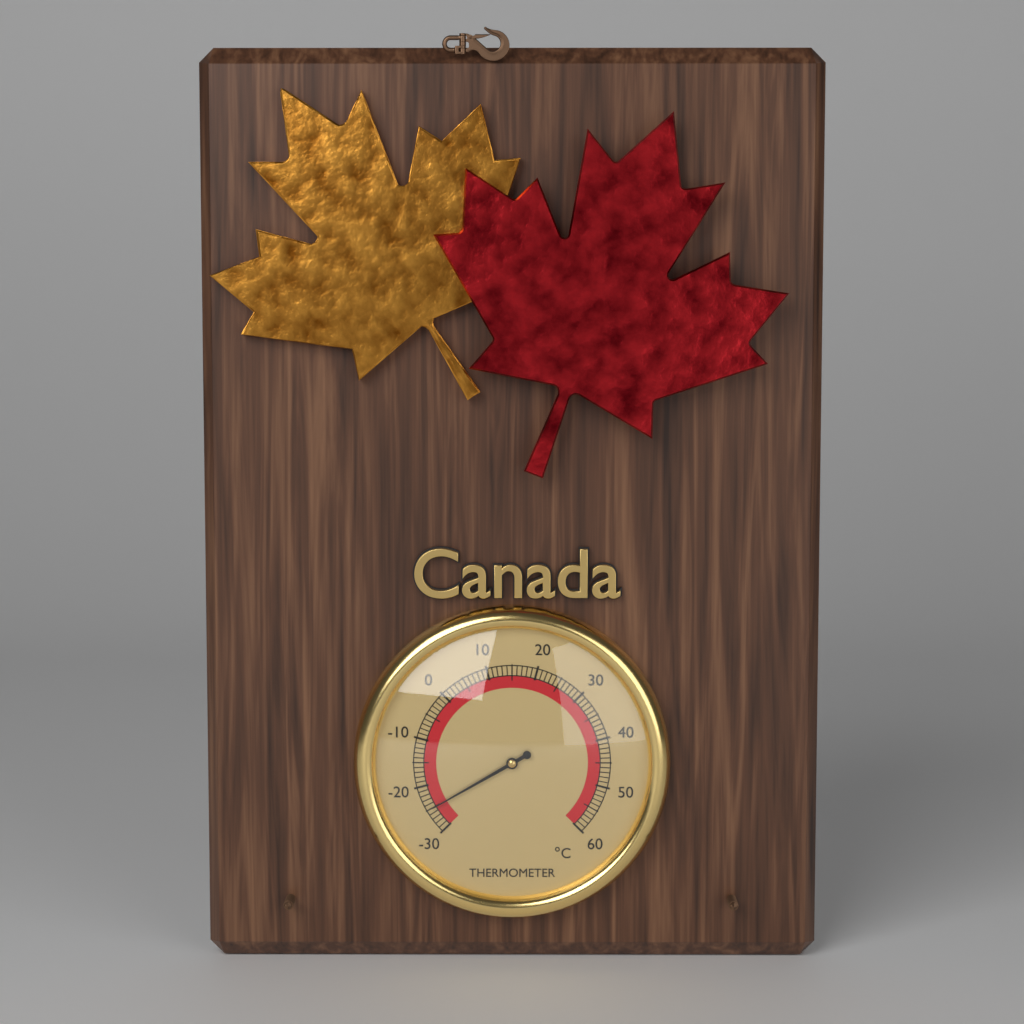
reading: -25 °C
